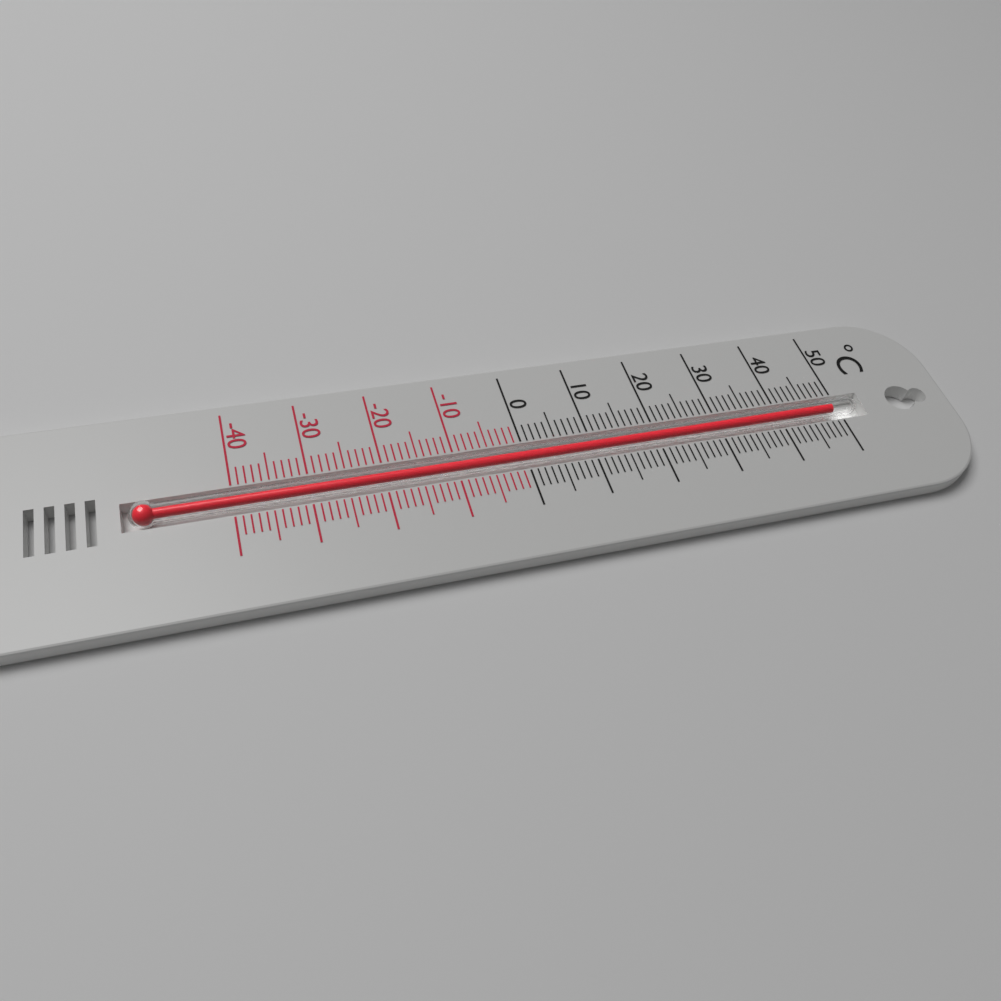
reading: 49 °C
